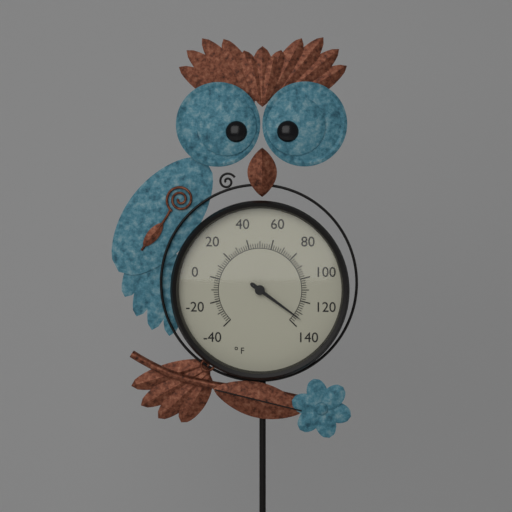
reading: 134 °F
